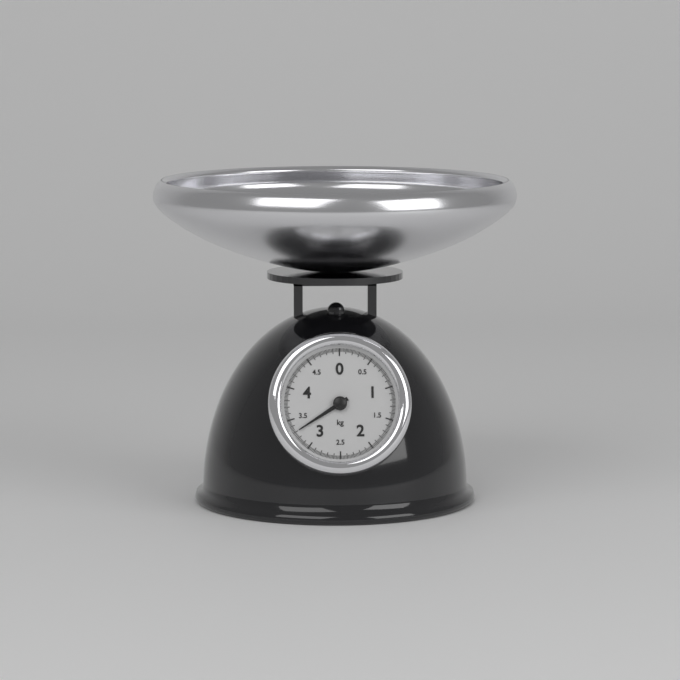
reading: 3.30 kg
